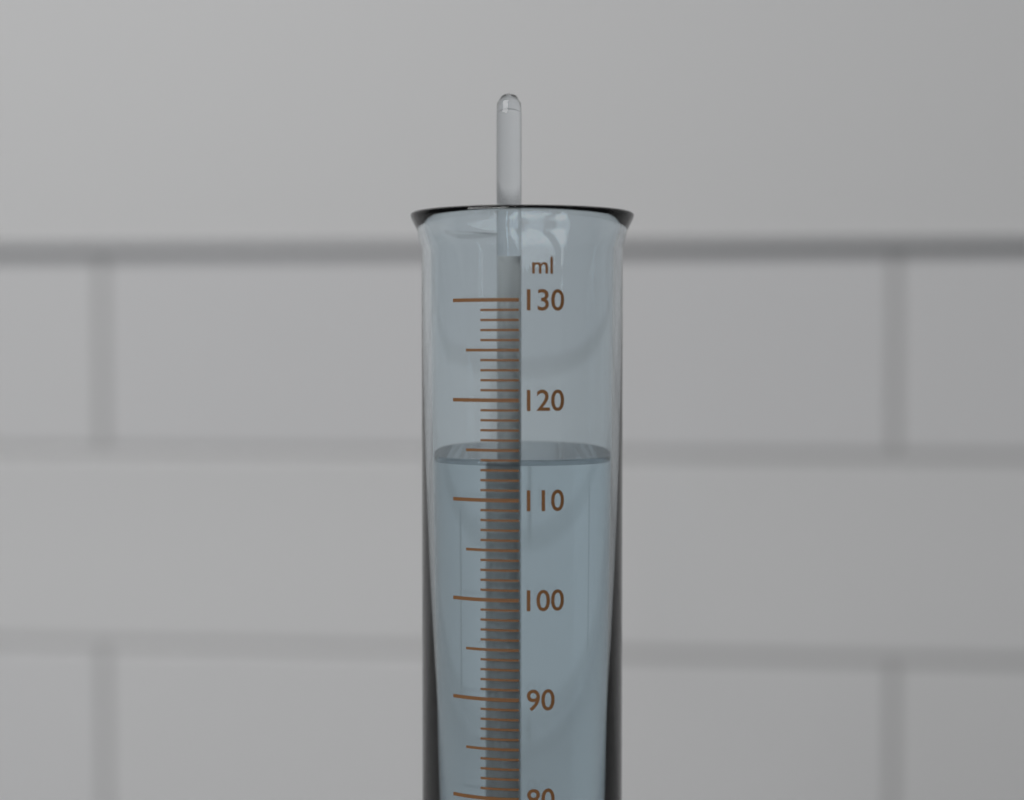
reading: 114 ml
